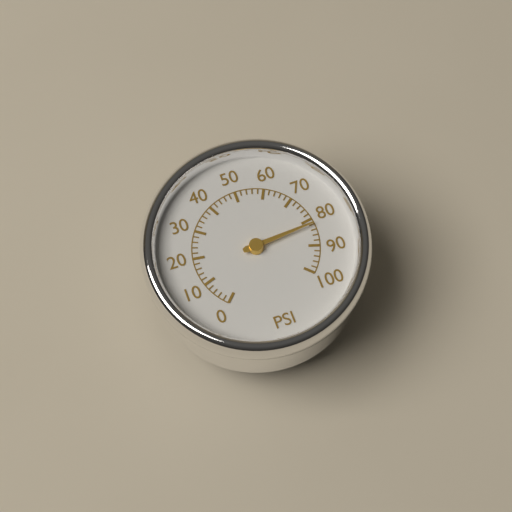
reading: 82 psi
